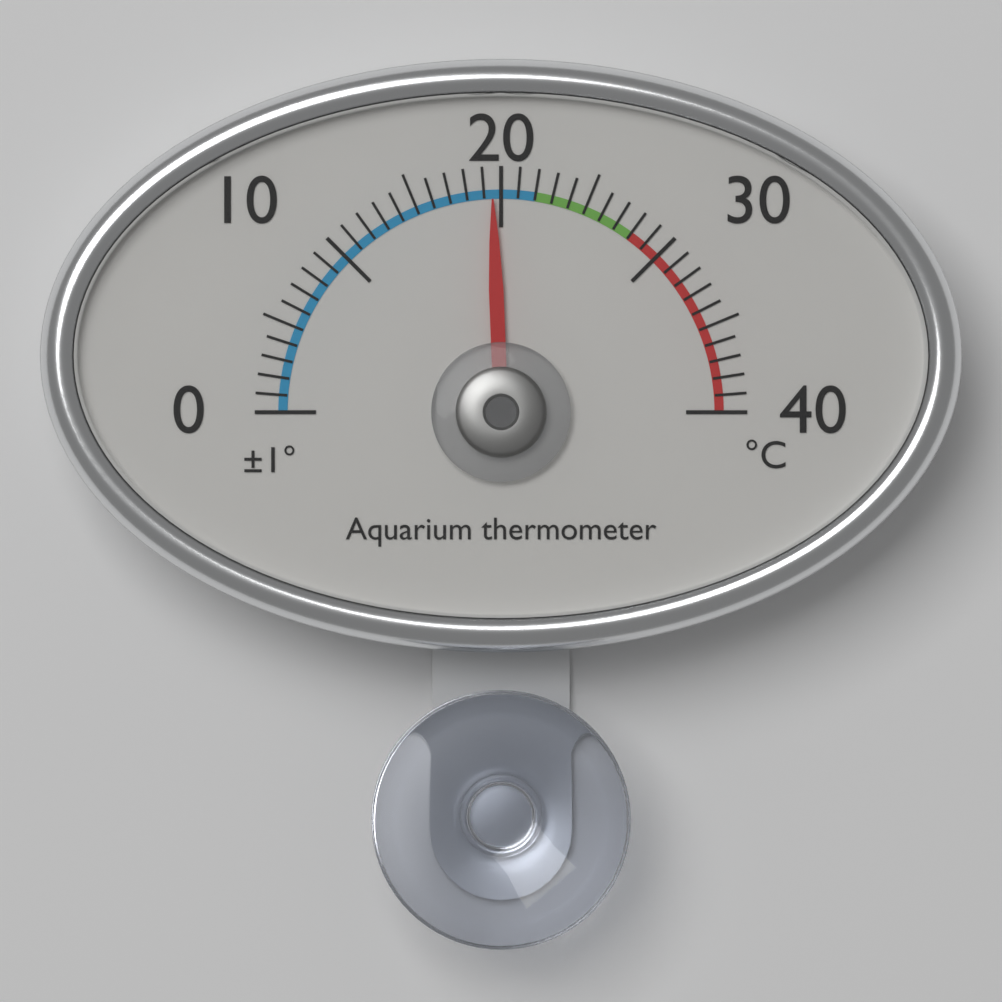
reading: 19.5 °C
